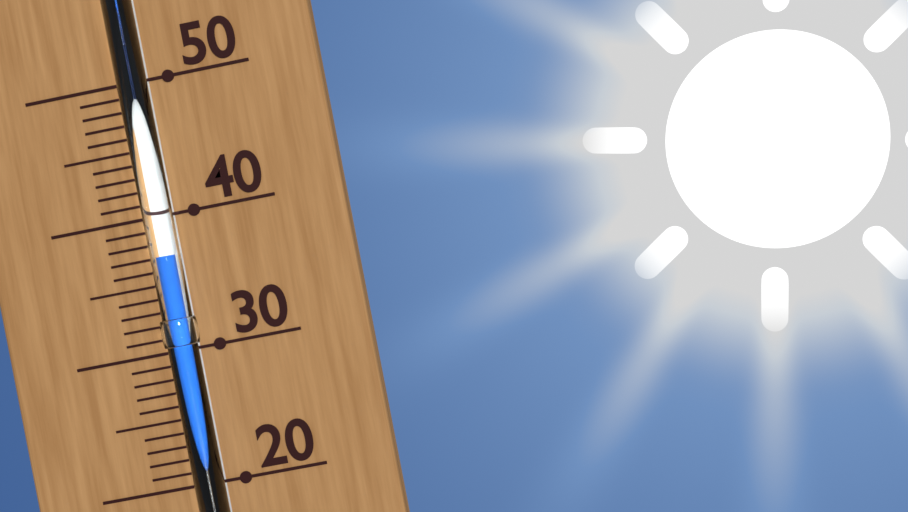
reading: 37 (no unit)
